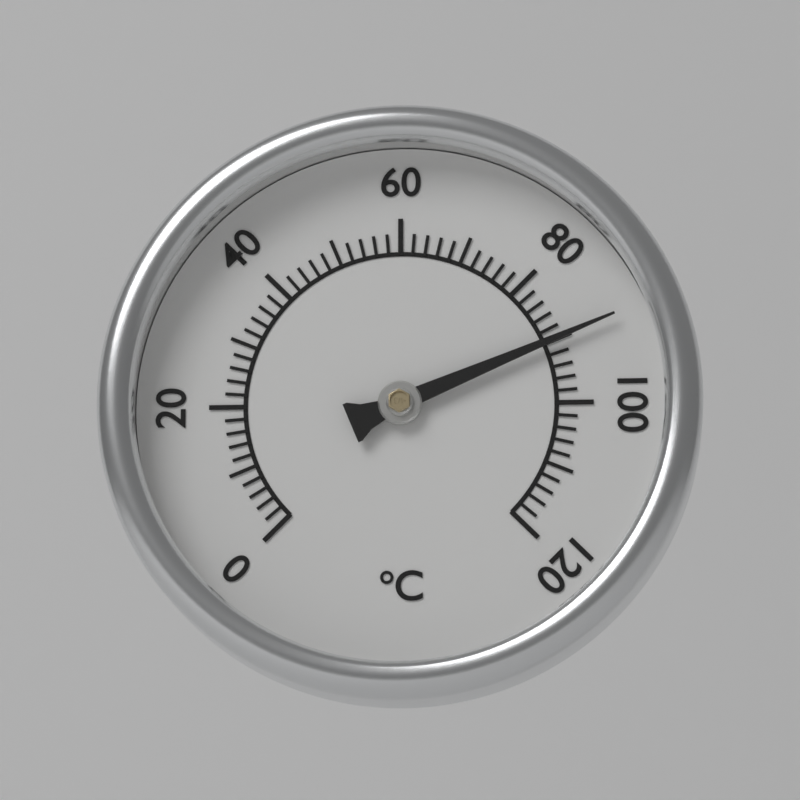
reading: 90 °C
